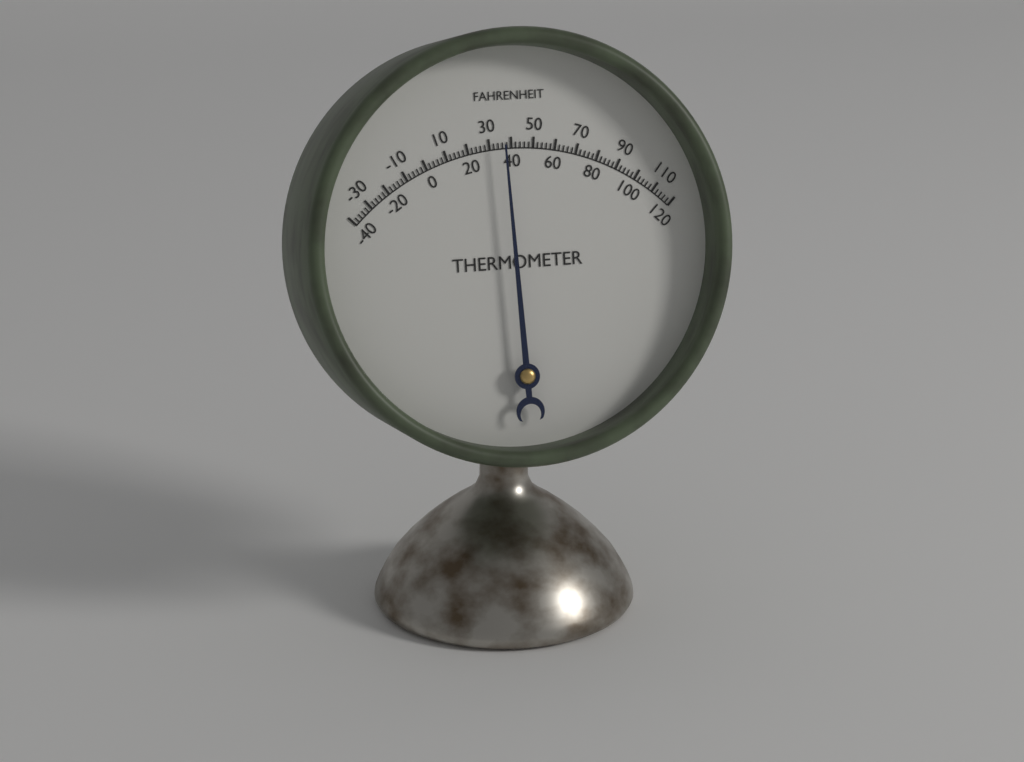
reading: 36 °F
